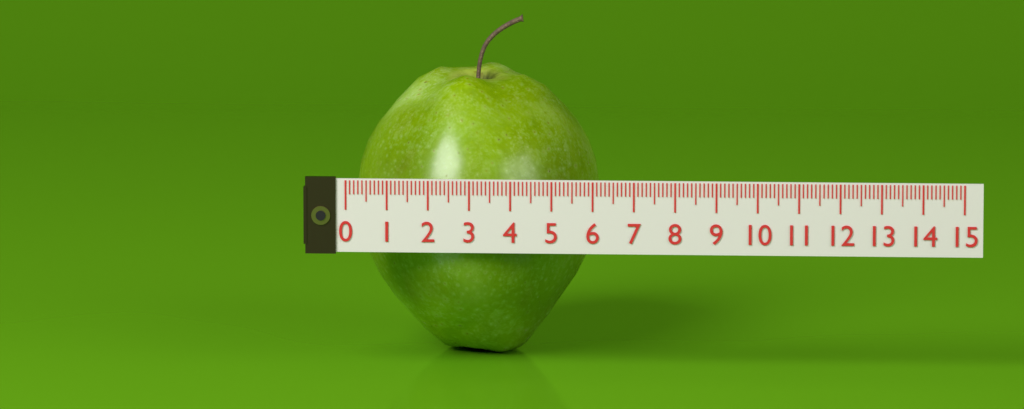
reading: 6.0 (no unit)
